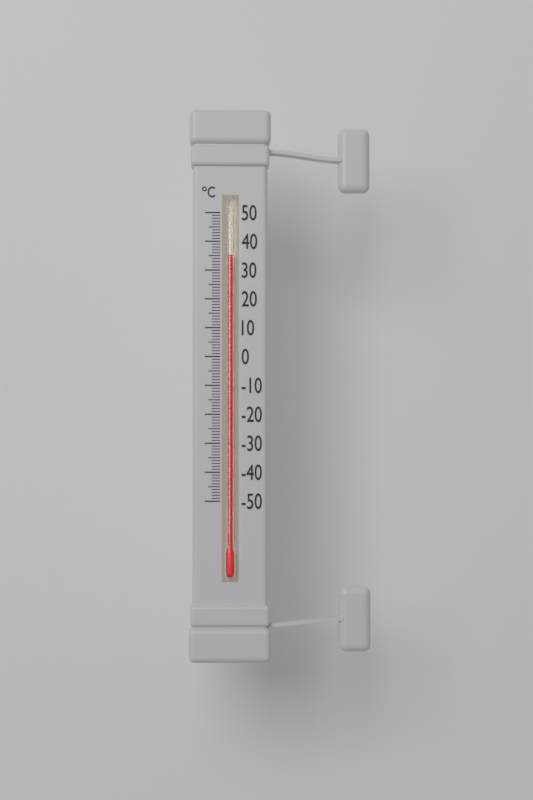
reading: 35 °C
